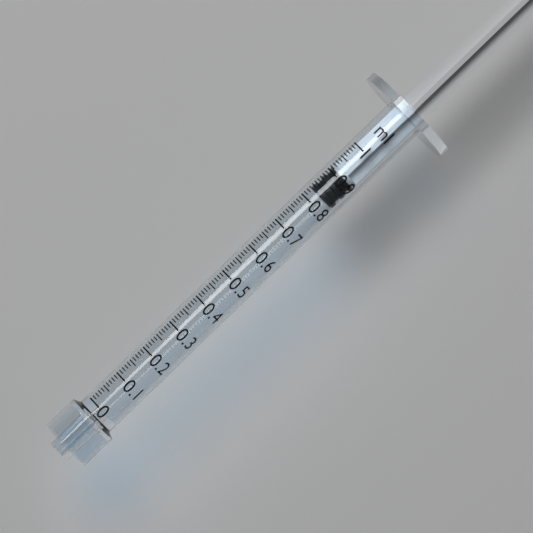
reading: 0.83 ml
